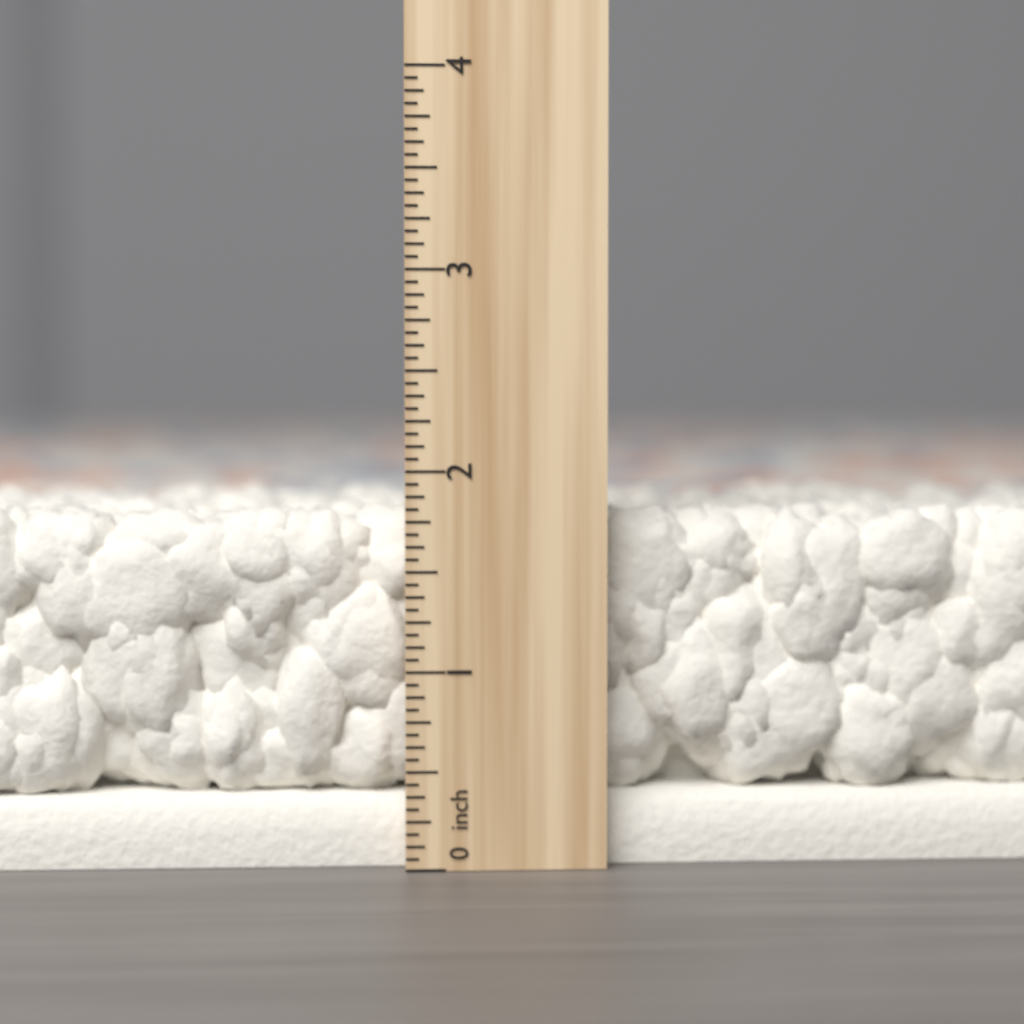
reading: 1.8125 inch
